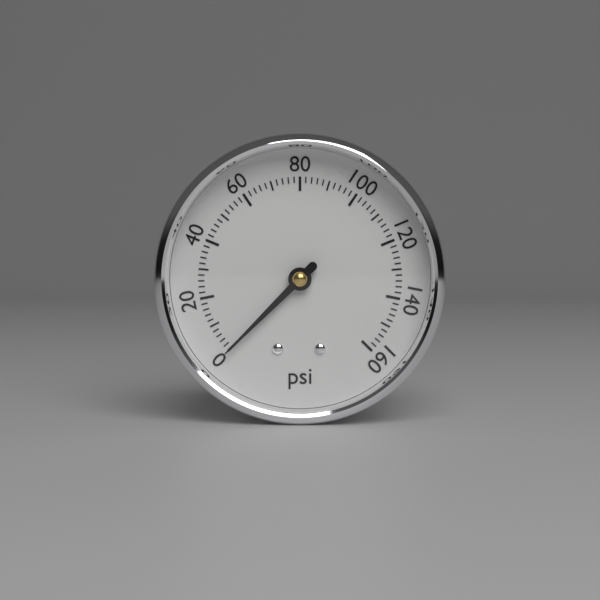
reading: 0 psi
